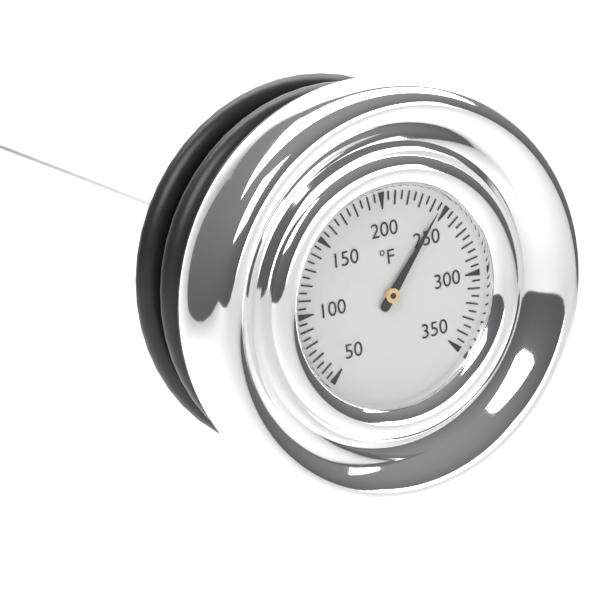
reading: 245 °F
